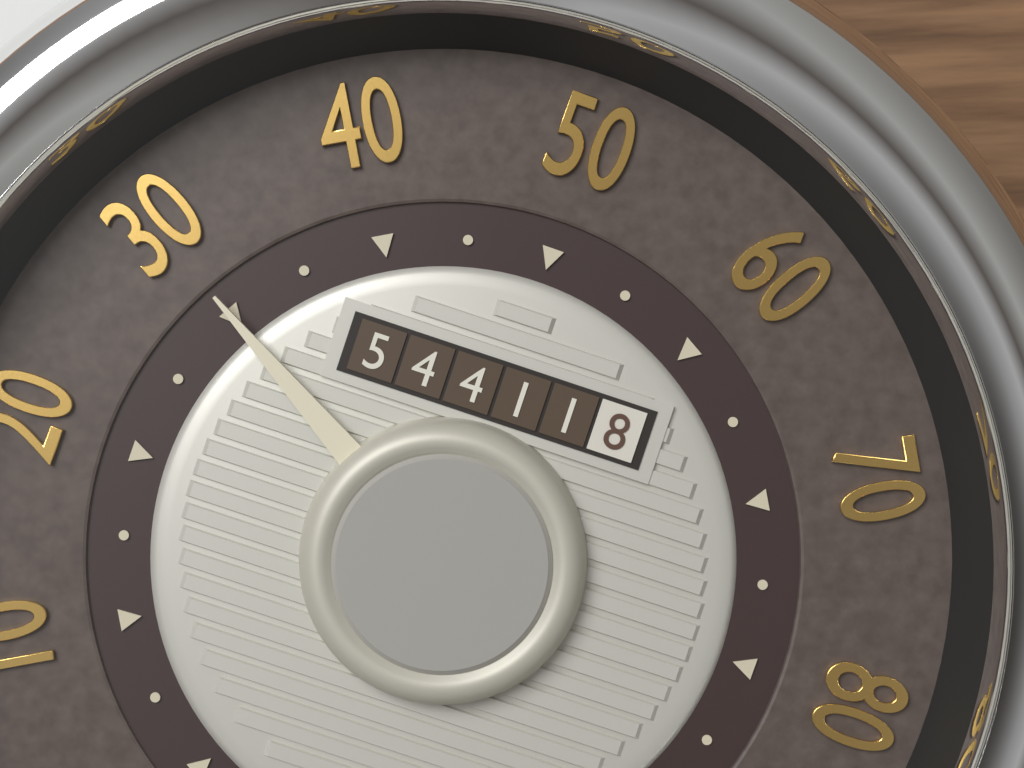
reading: 30 mph
